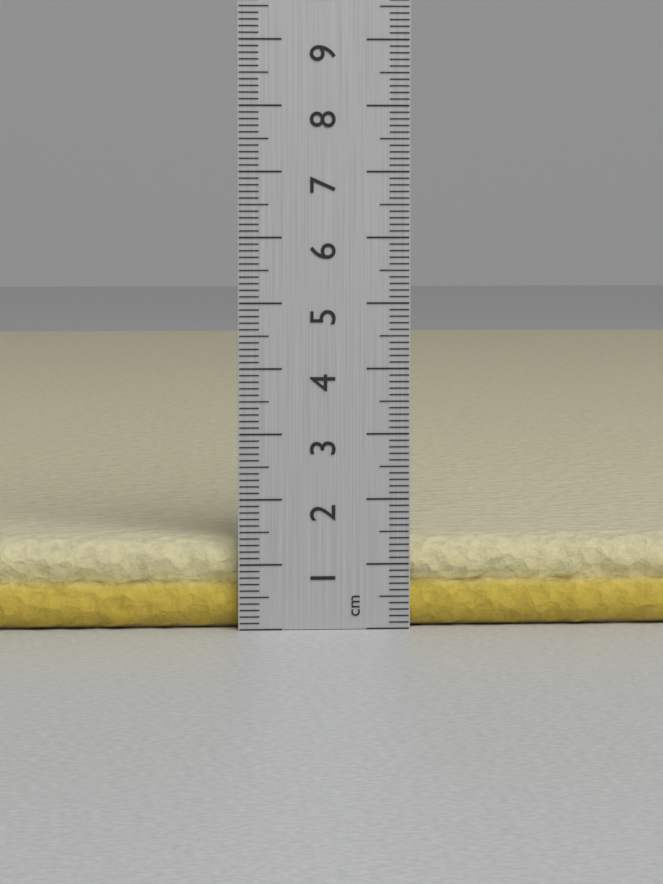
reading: 1.4 cm
